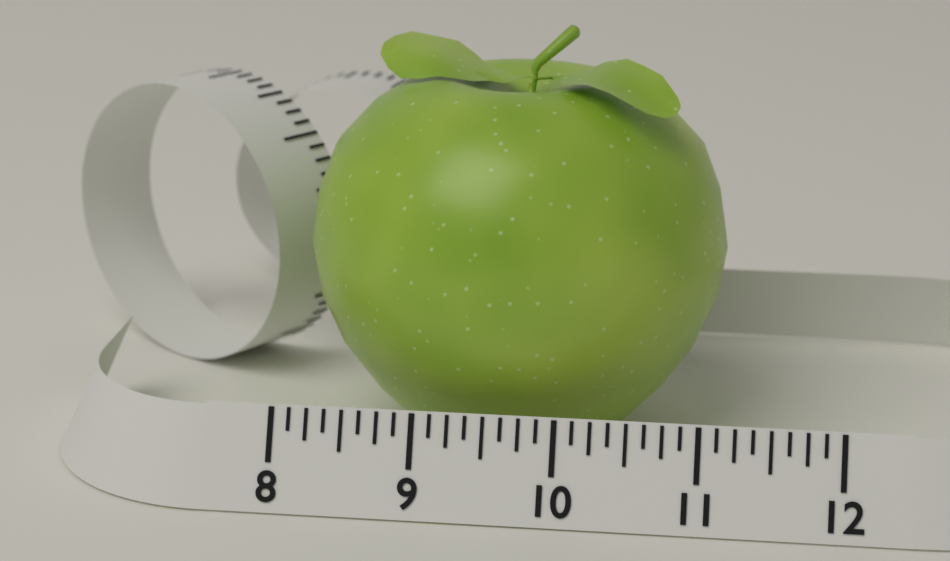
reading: 11.125 (no unit)
